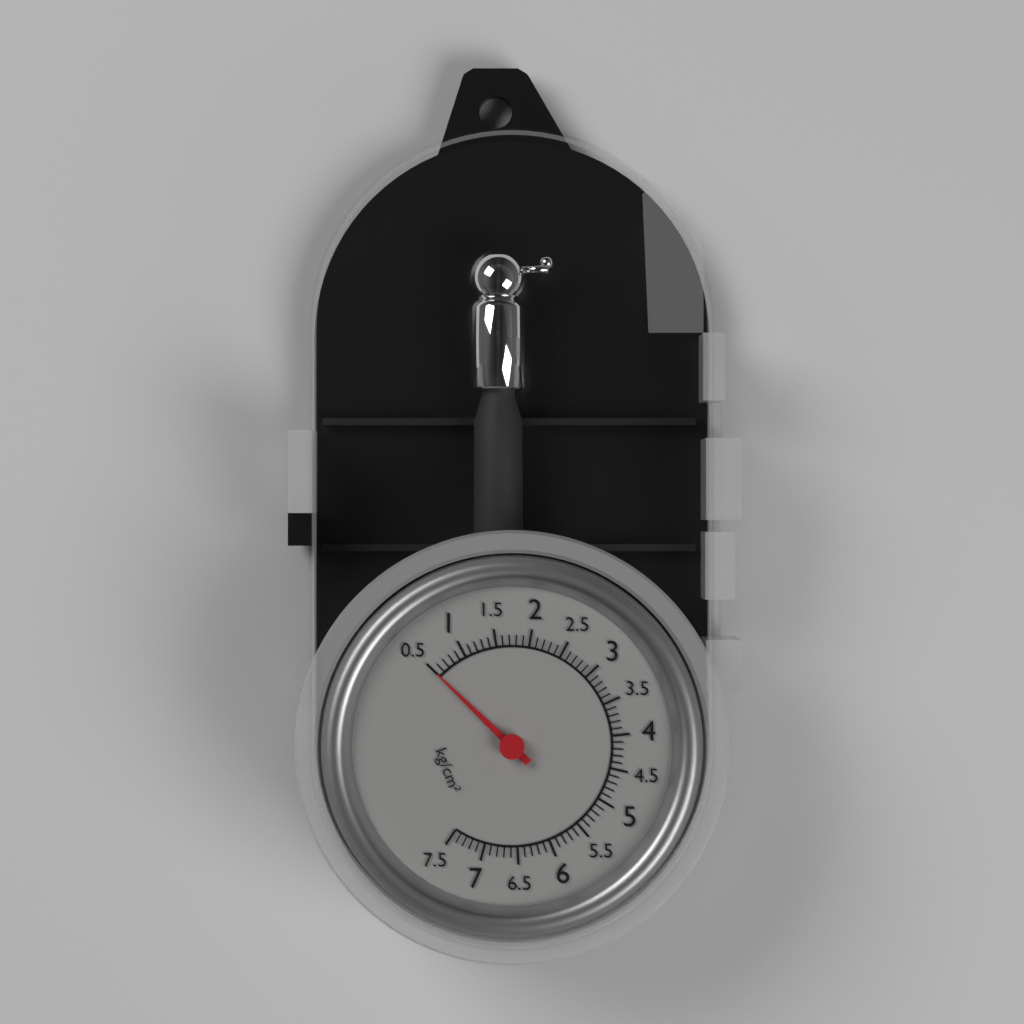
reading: 0.5 kg/cm²
